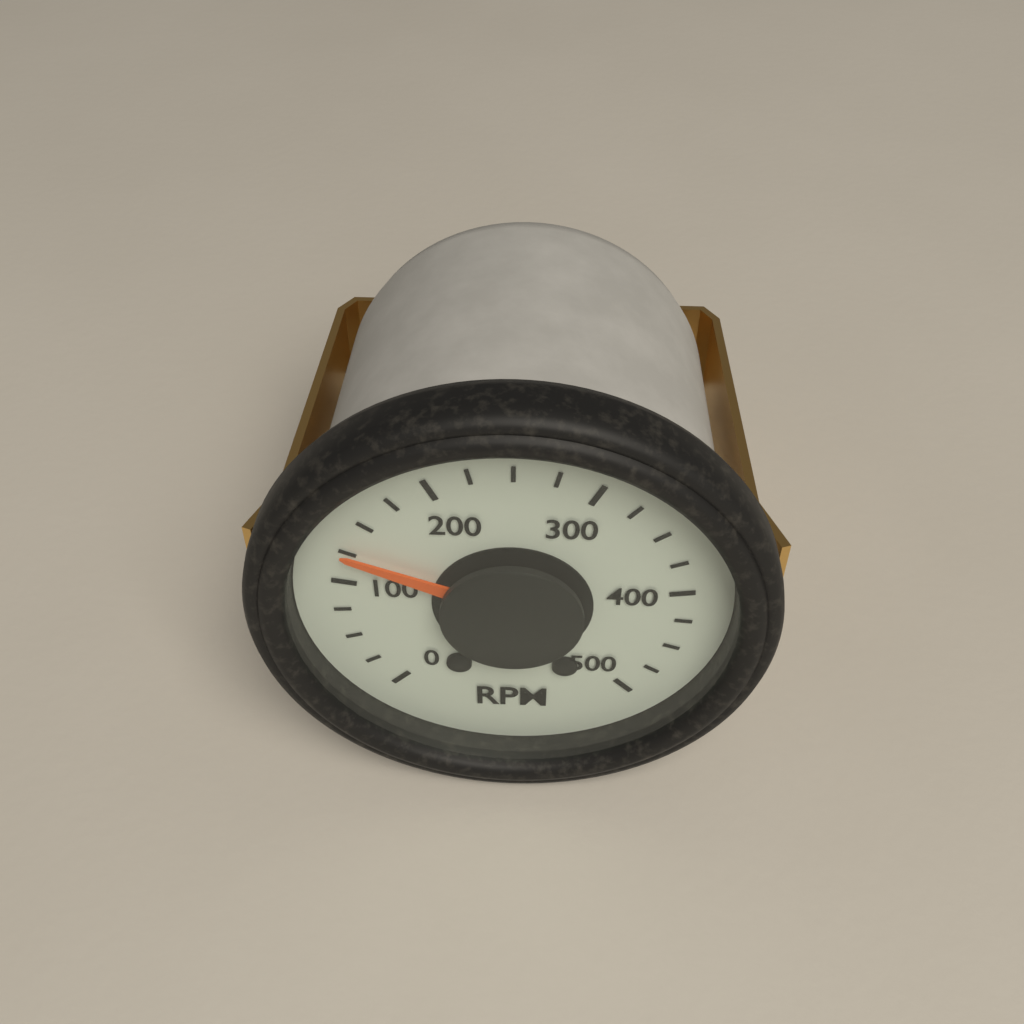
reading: 125 RPM
